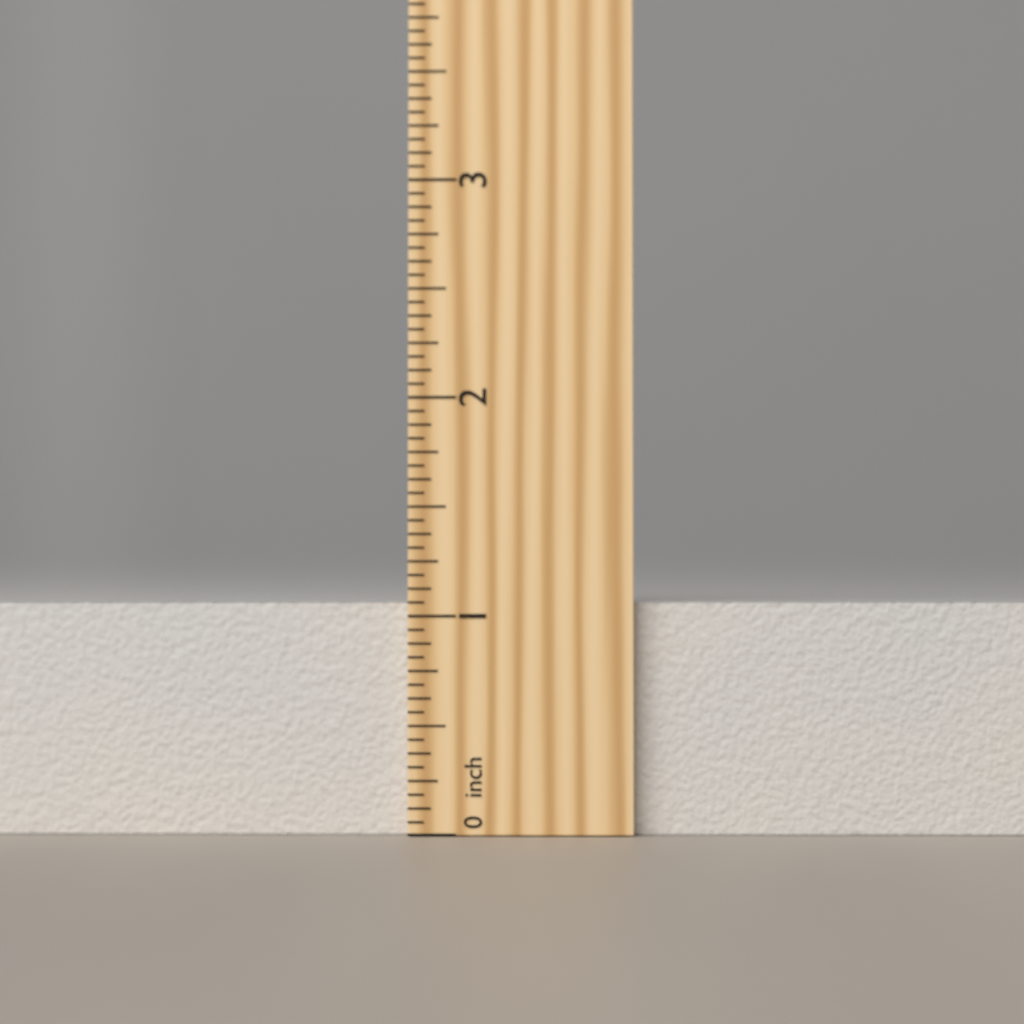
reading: 1.0625 inch
